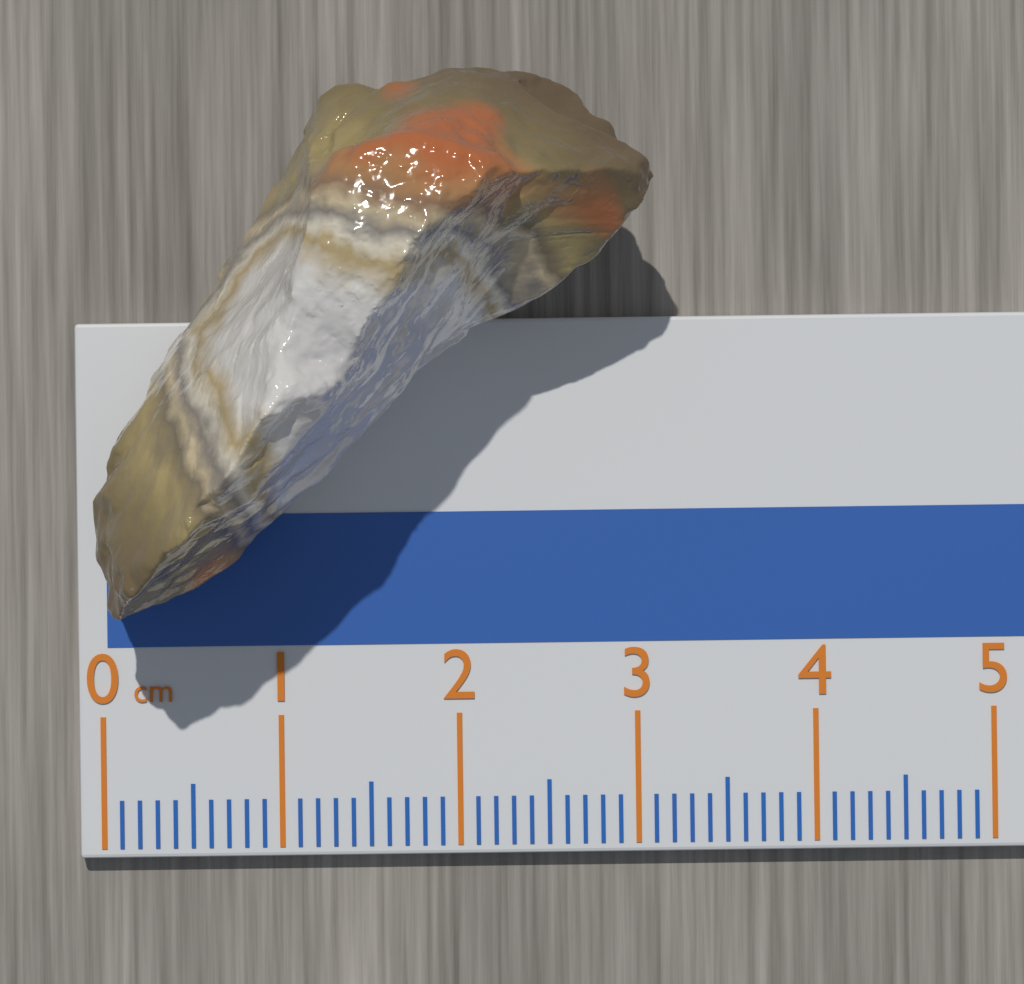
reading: 3.1 cm
